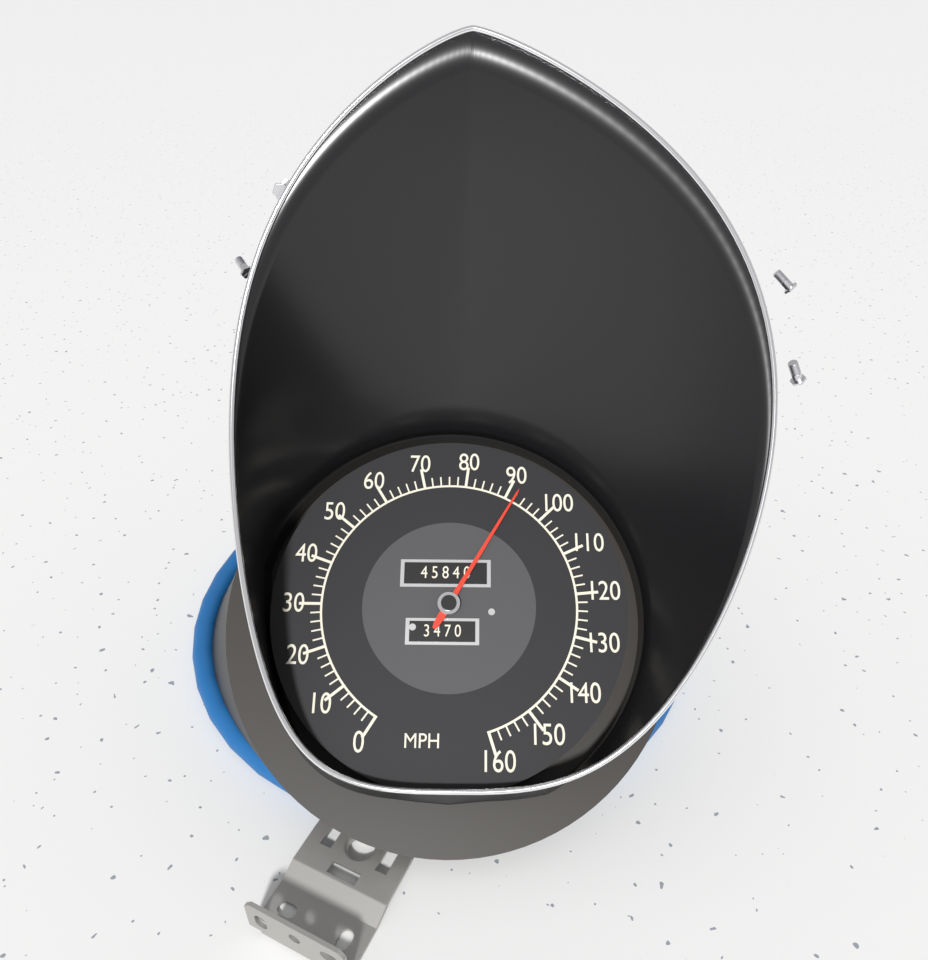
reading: 92 MPH
